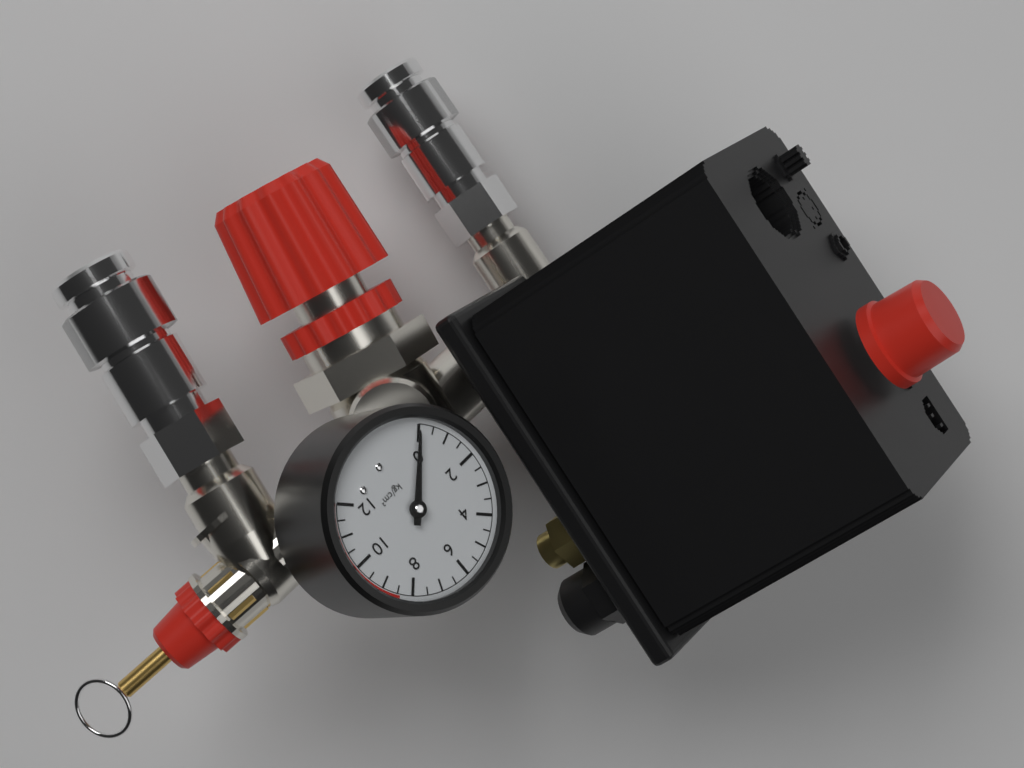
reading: 0.0 kg/cm²
